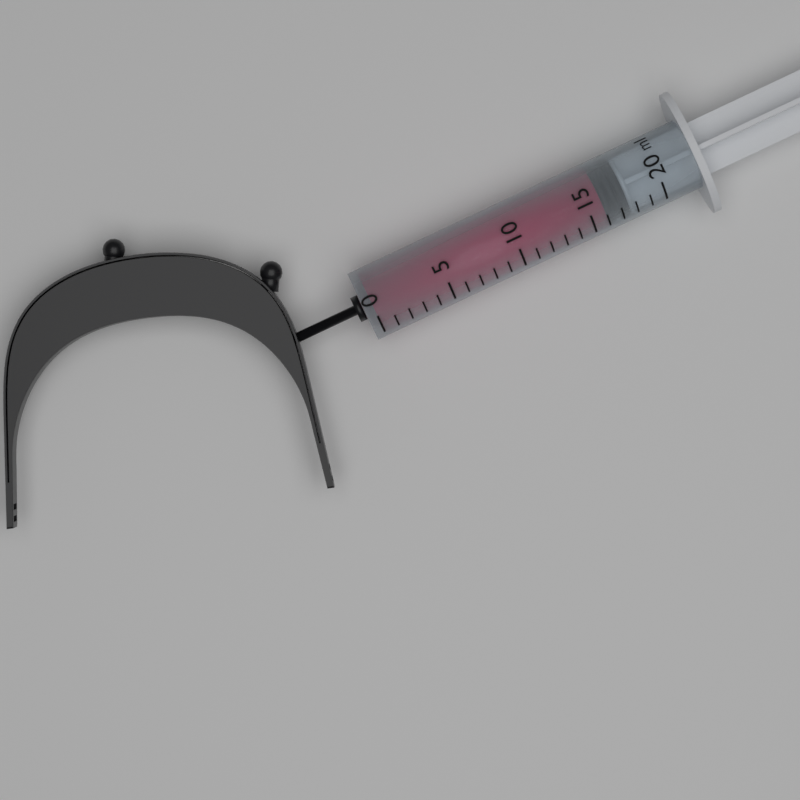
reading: 16 ml
